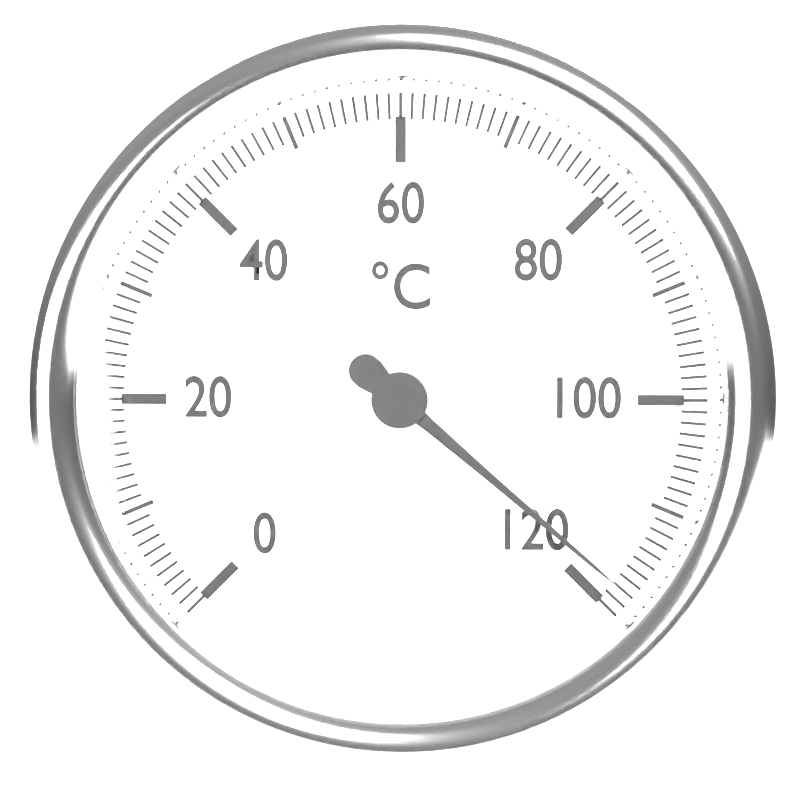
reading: 118 °C
